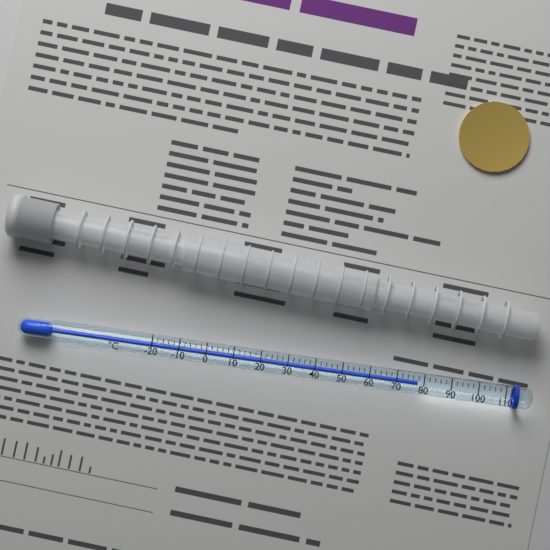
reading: 78 °C
